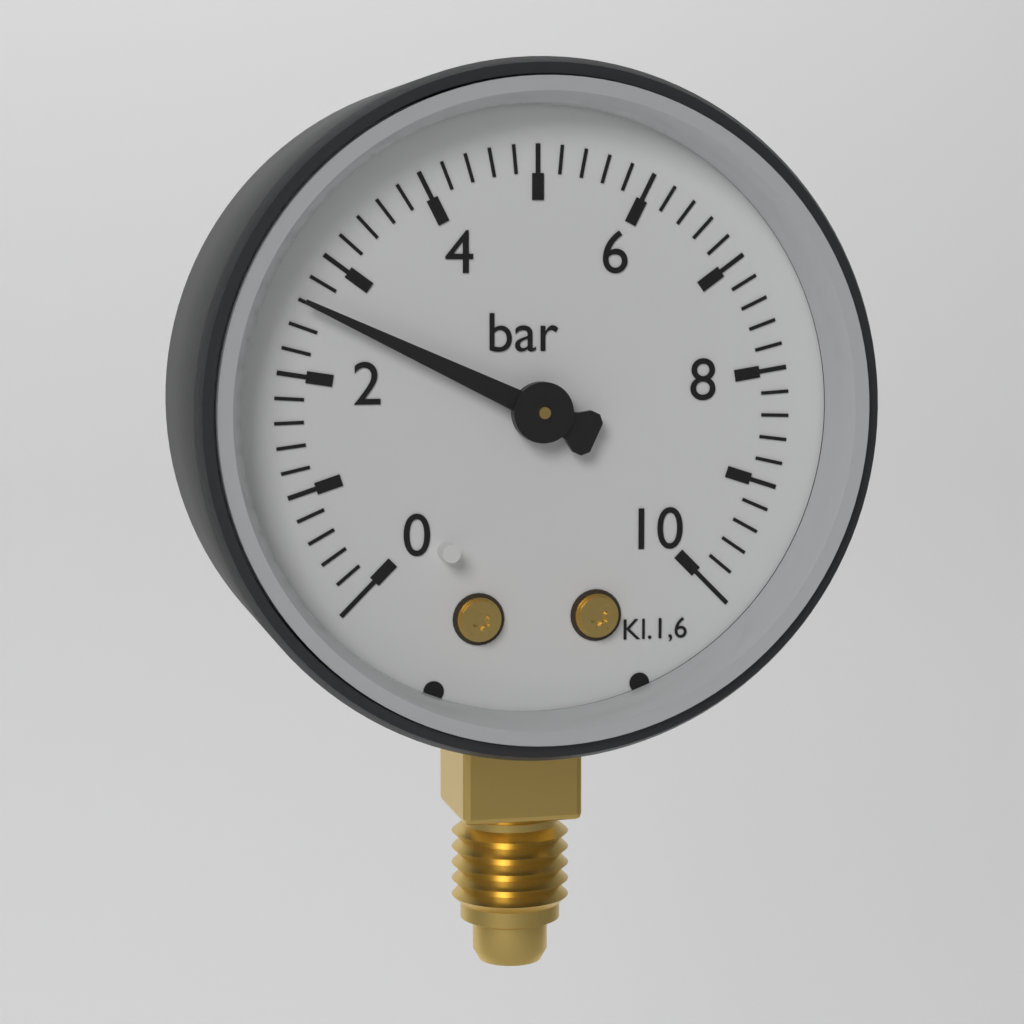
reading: 2.6 bar
